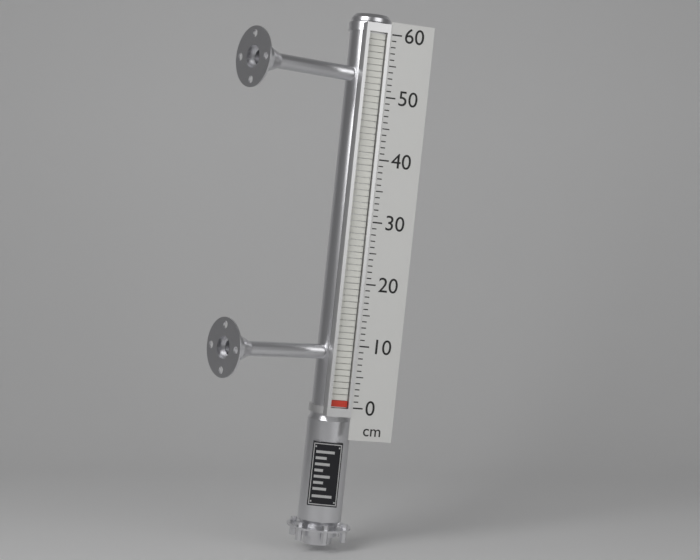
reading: 1 cm
